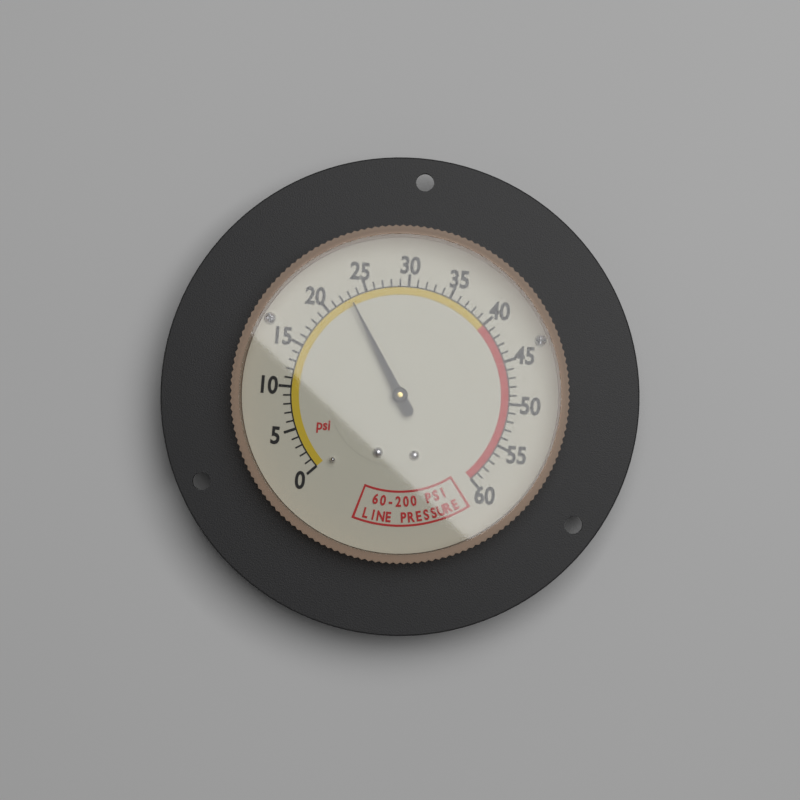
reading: 23 psi
